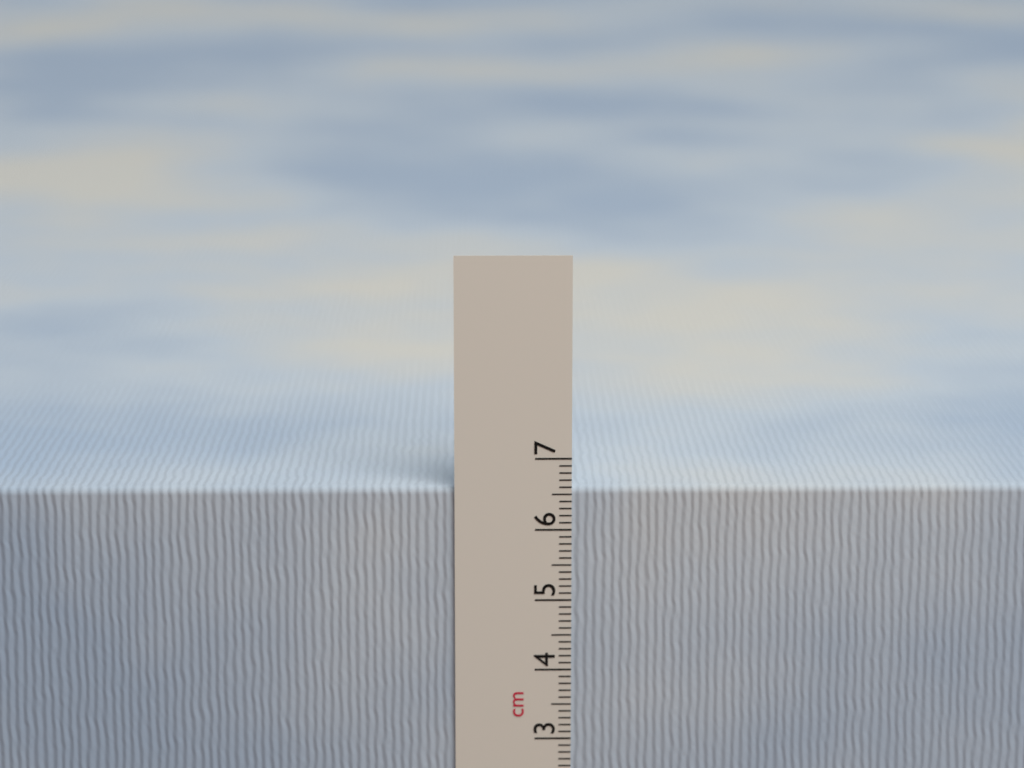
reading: 6.6 cm
